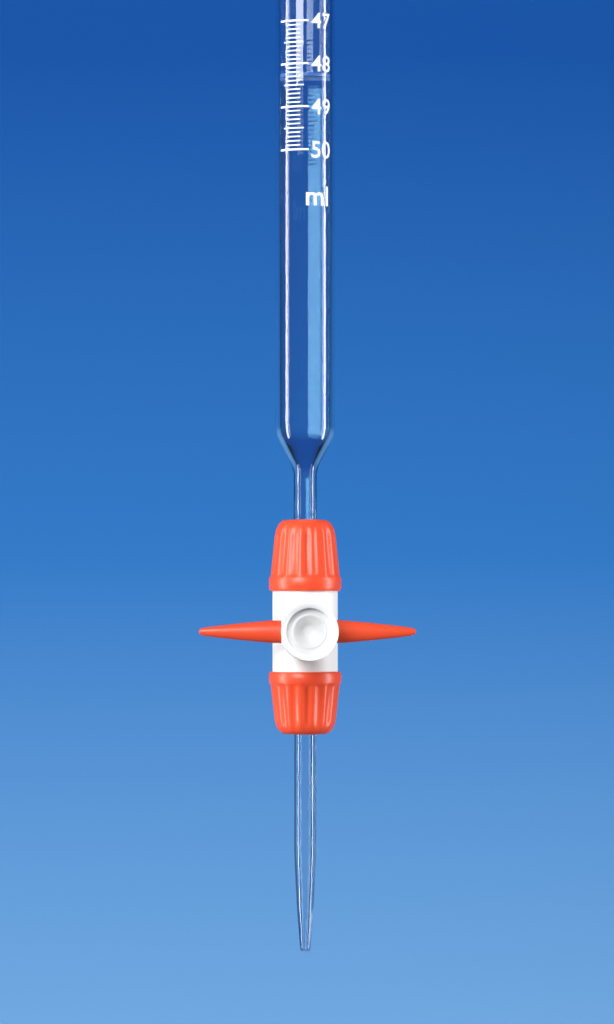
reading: 48.2 ml
